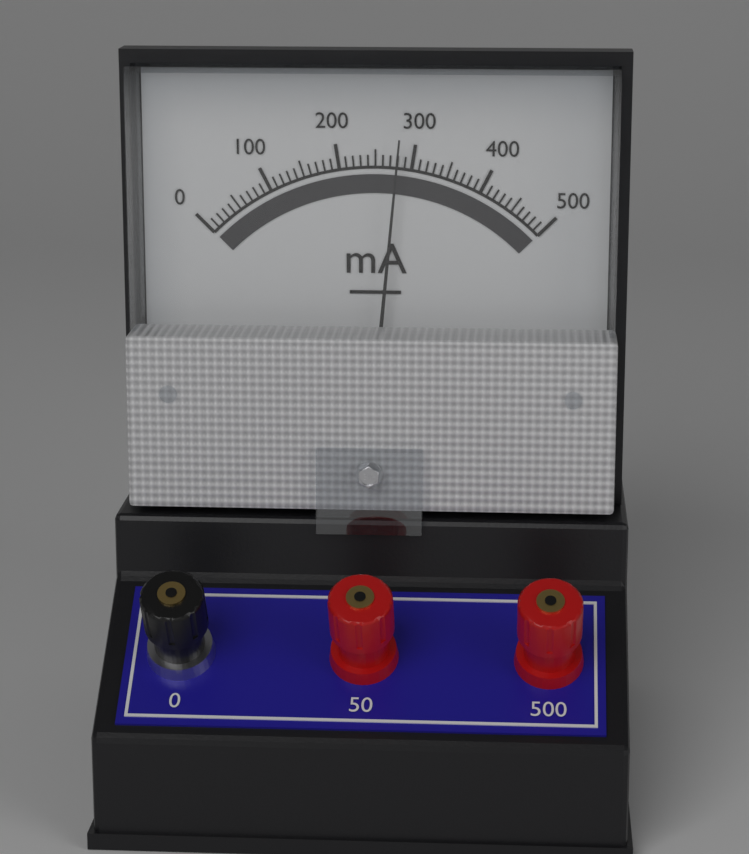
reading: 280 mA
